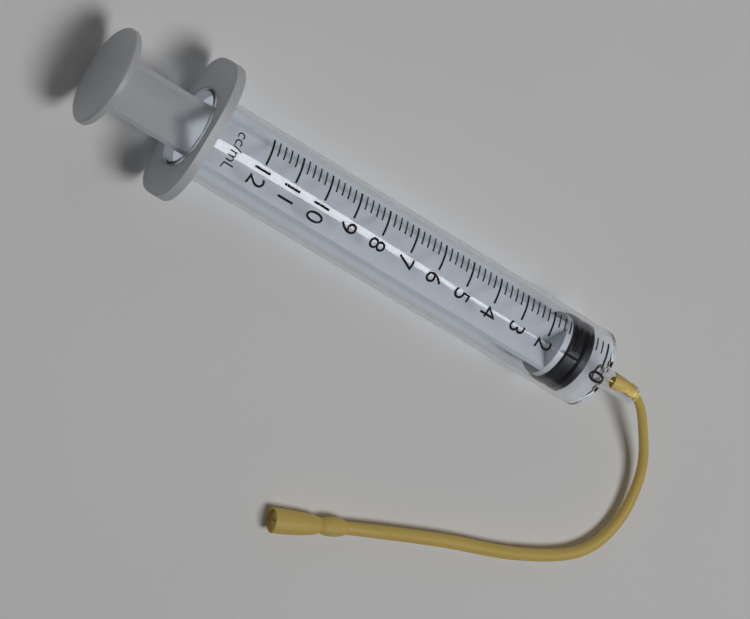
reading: 0.4 ml
